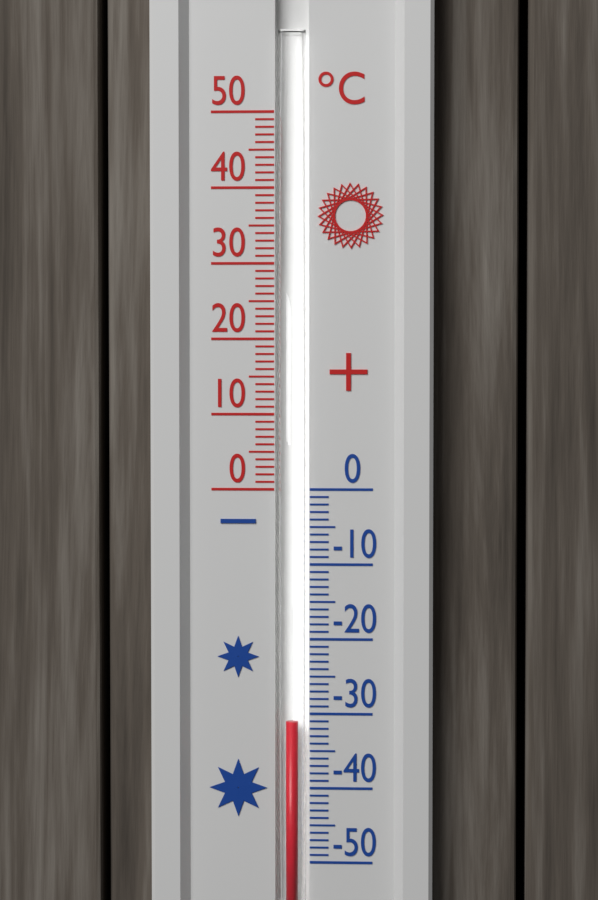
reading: -31 °C
